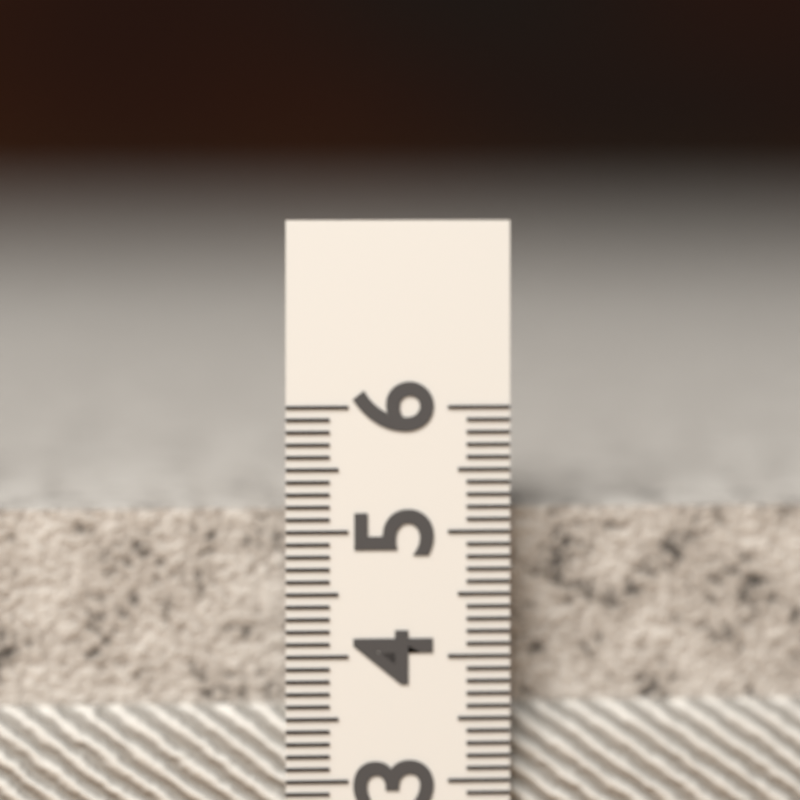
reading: 5.2 (no unit)
